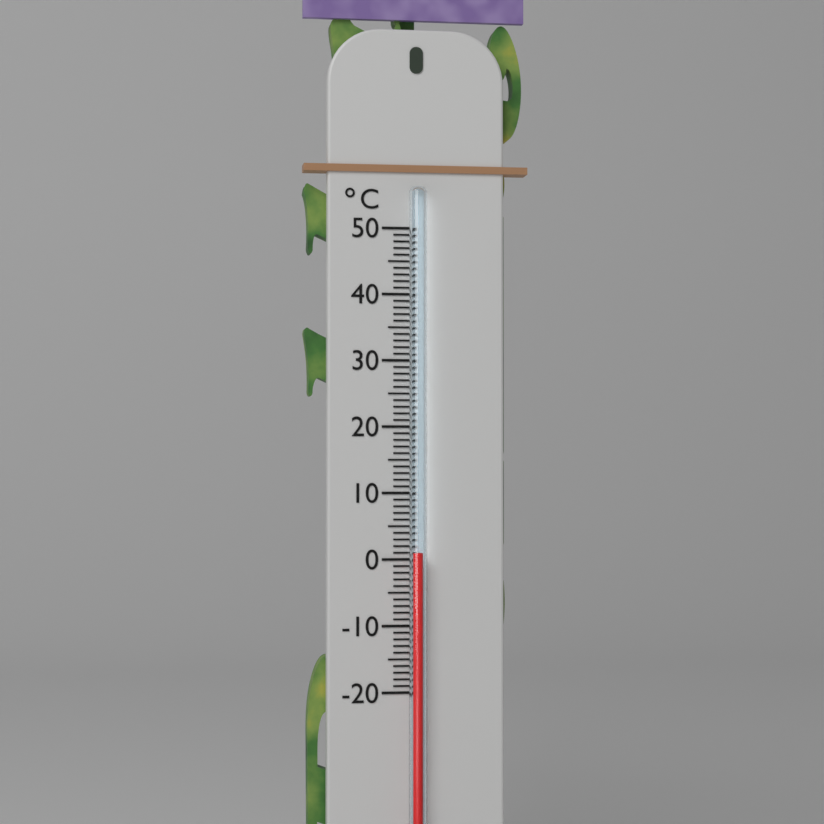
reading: 1 °C
